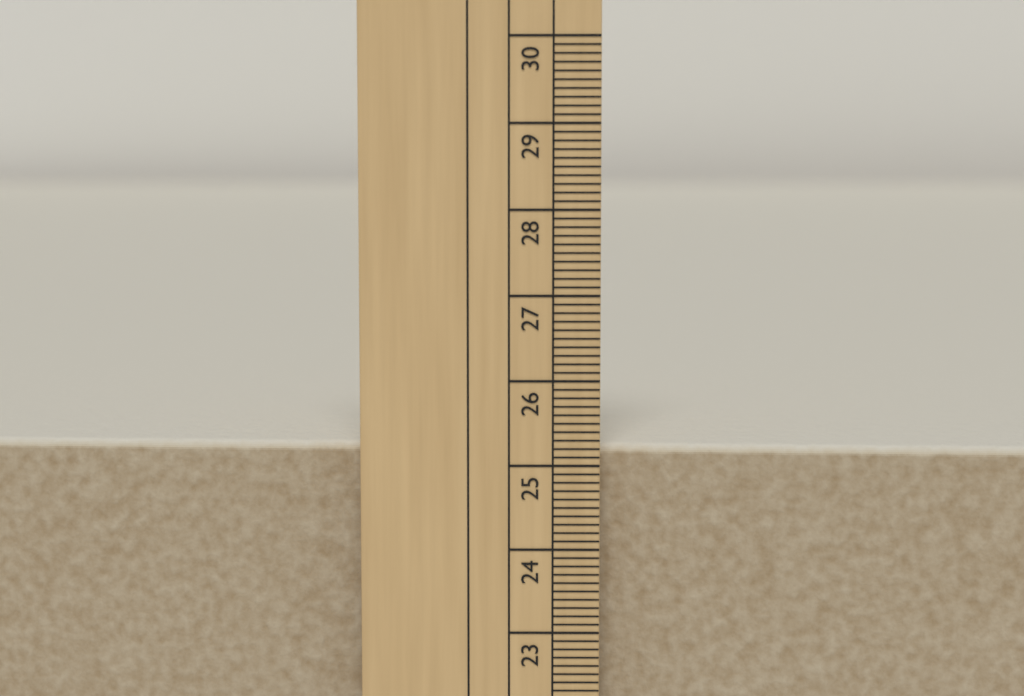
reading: 25.2 cm
